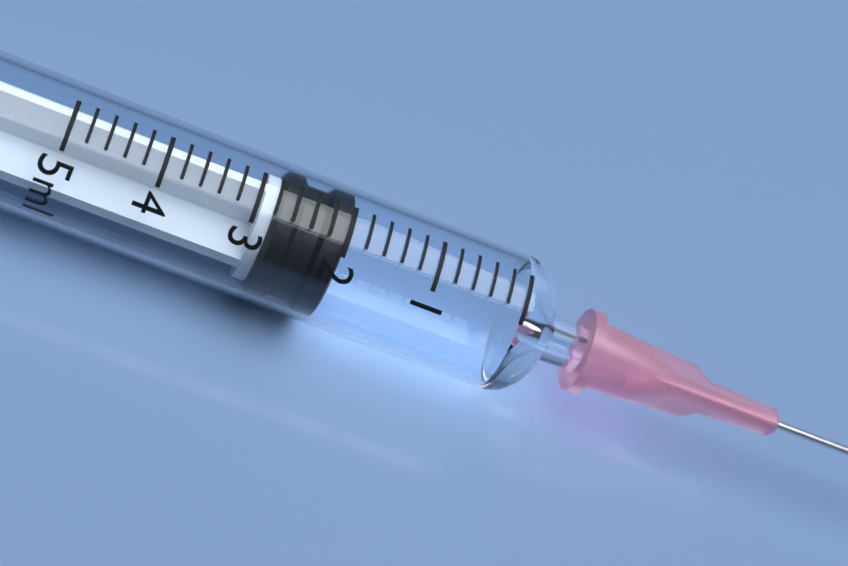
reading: 2.0 ml
